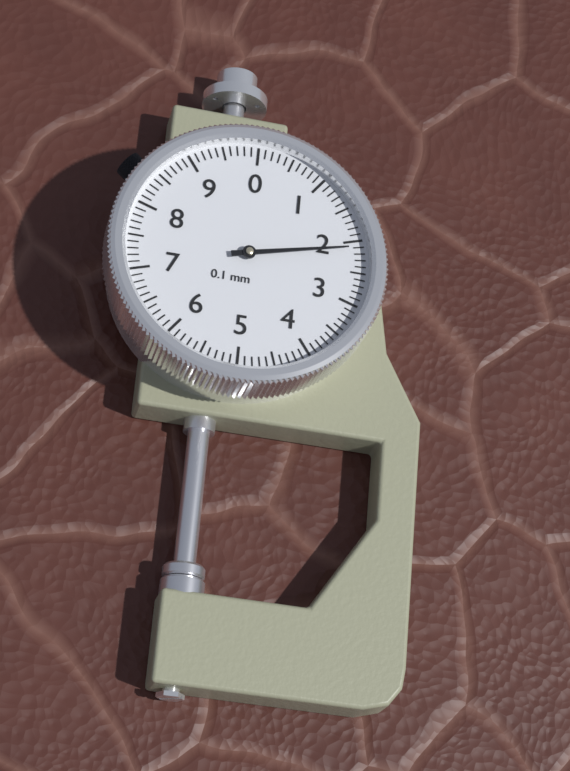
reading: 2.1 mm
